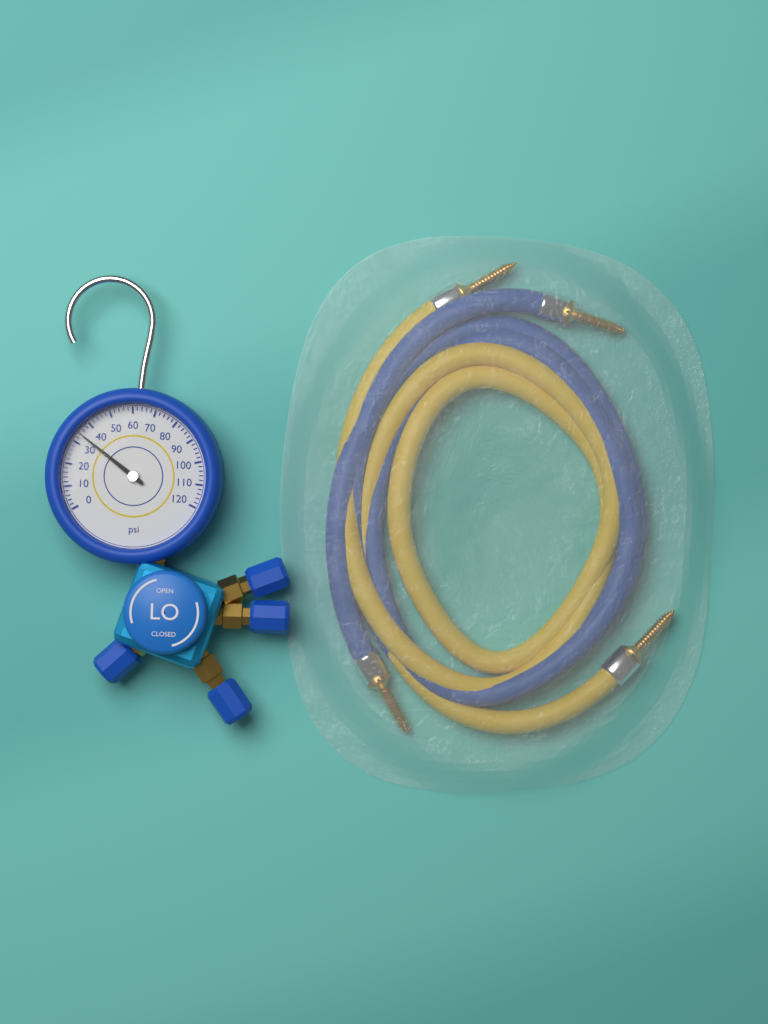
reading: 34 psi
